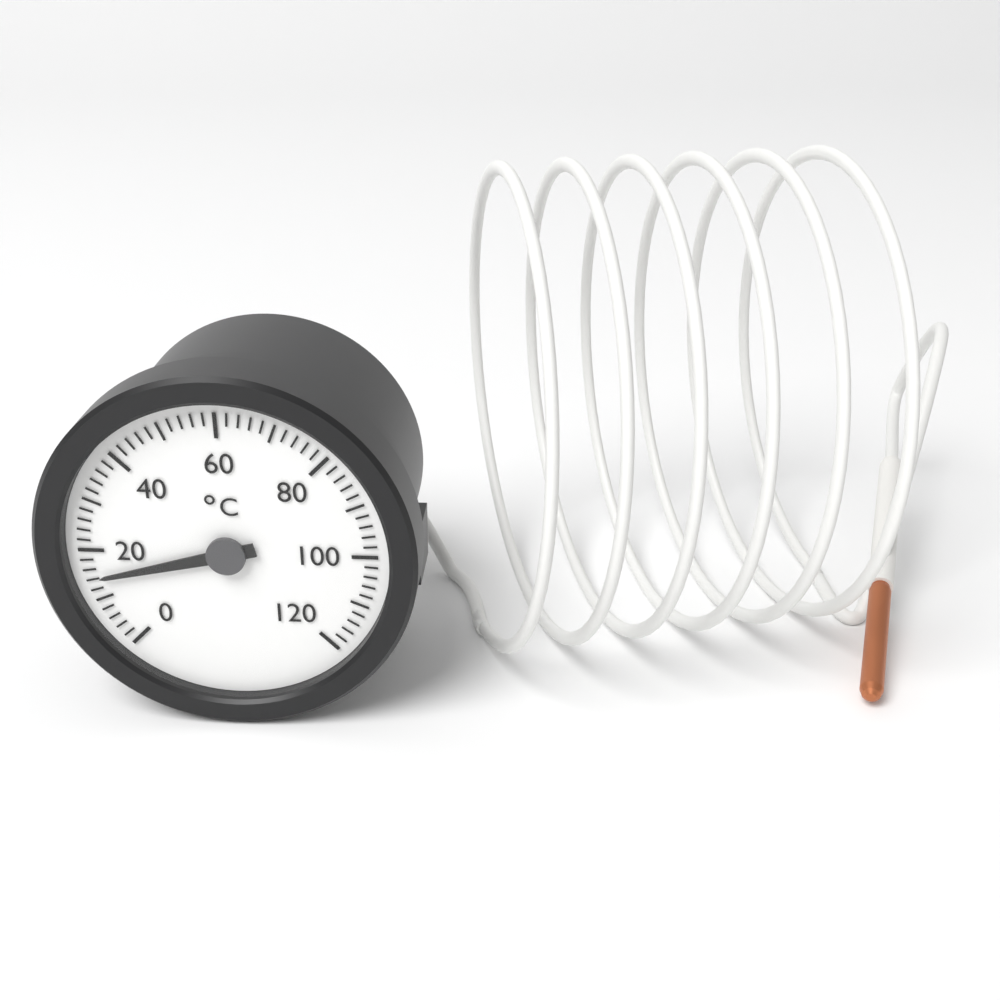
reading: 14 °C
